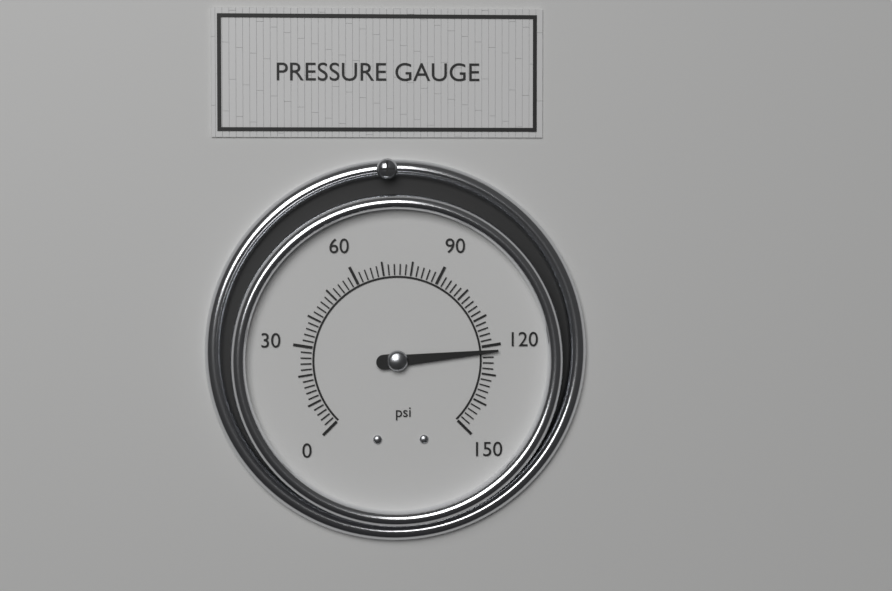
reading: 122 psi
